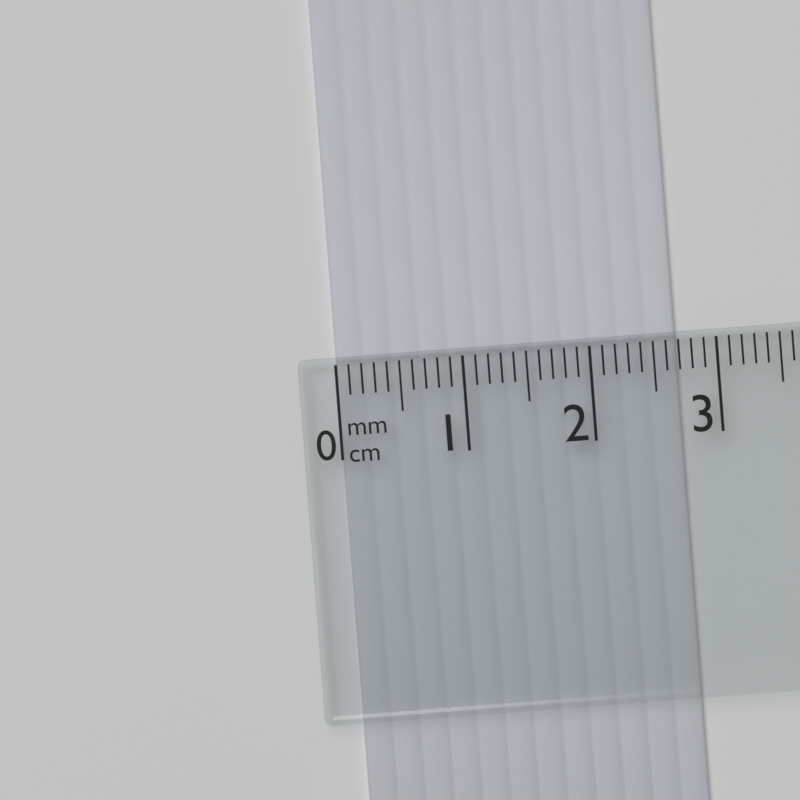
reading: 2.7 cm
